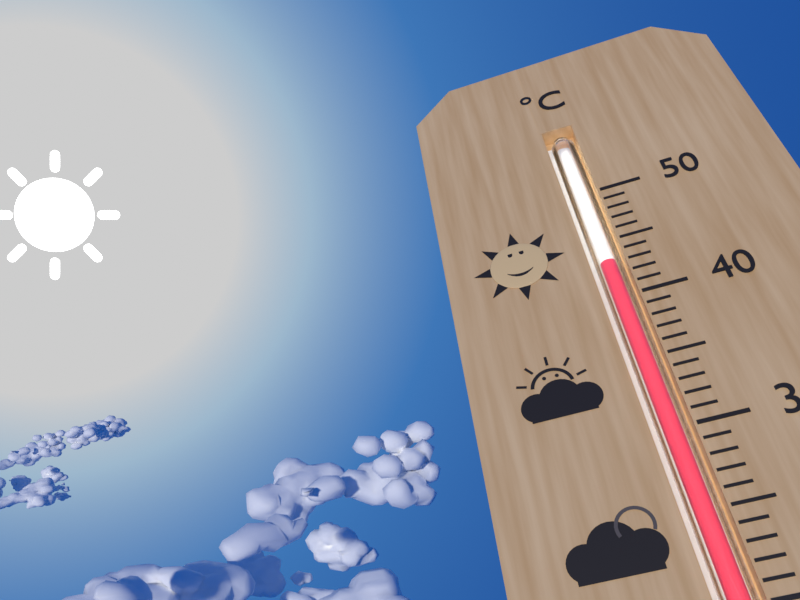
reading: 43 °C
